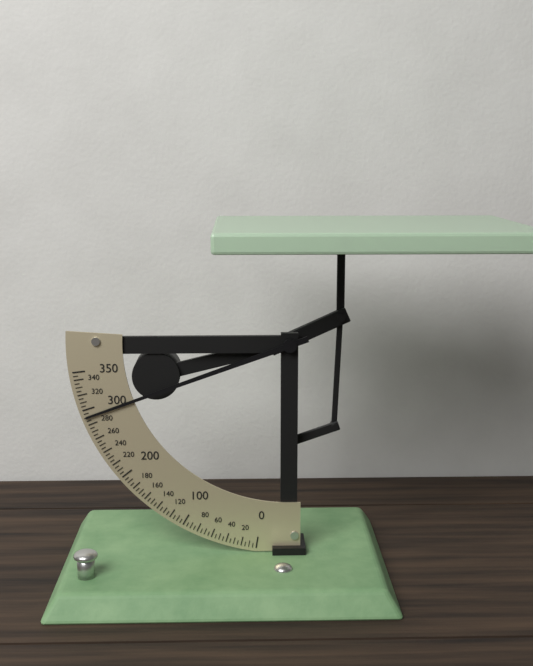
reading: 290 (no unit)
